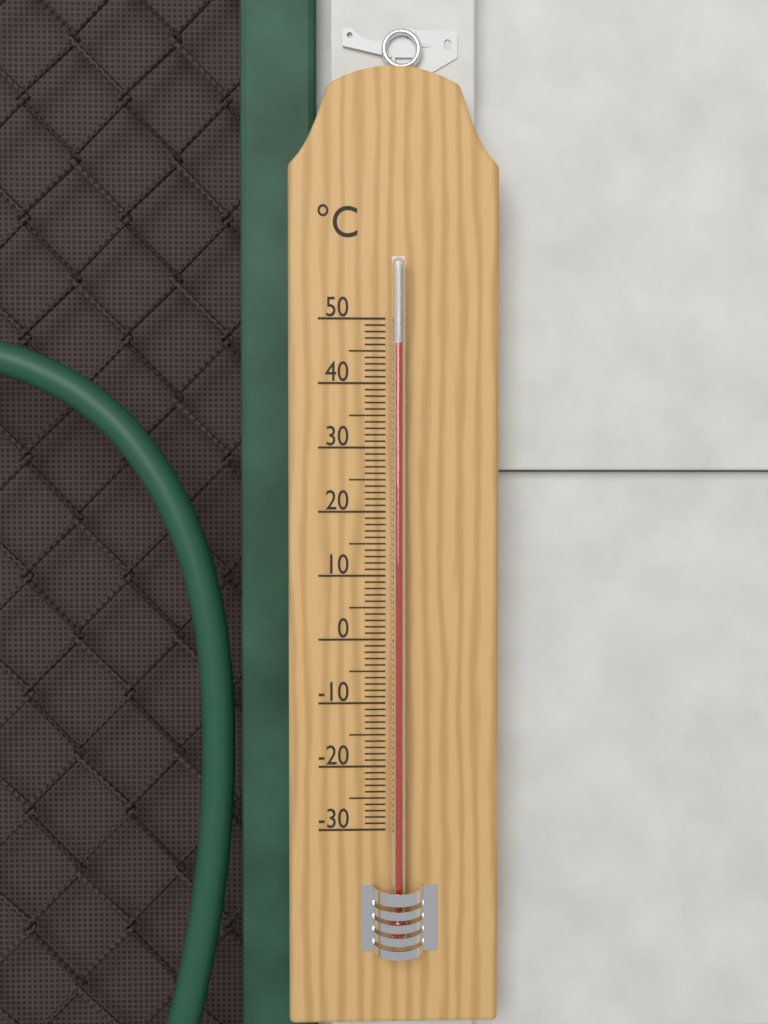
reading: 46 °C
